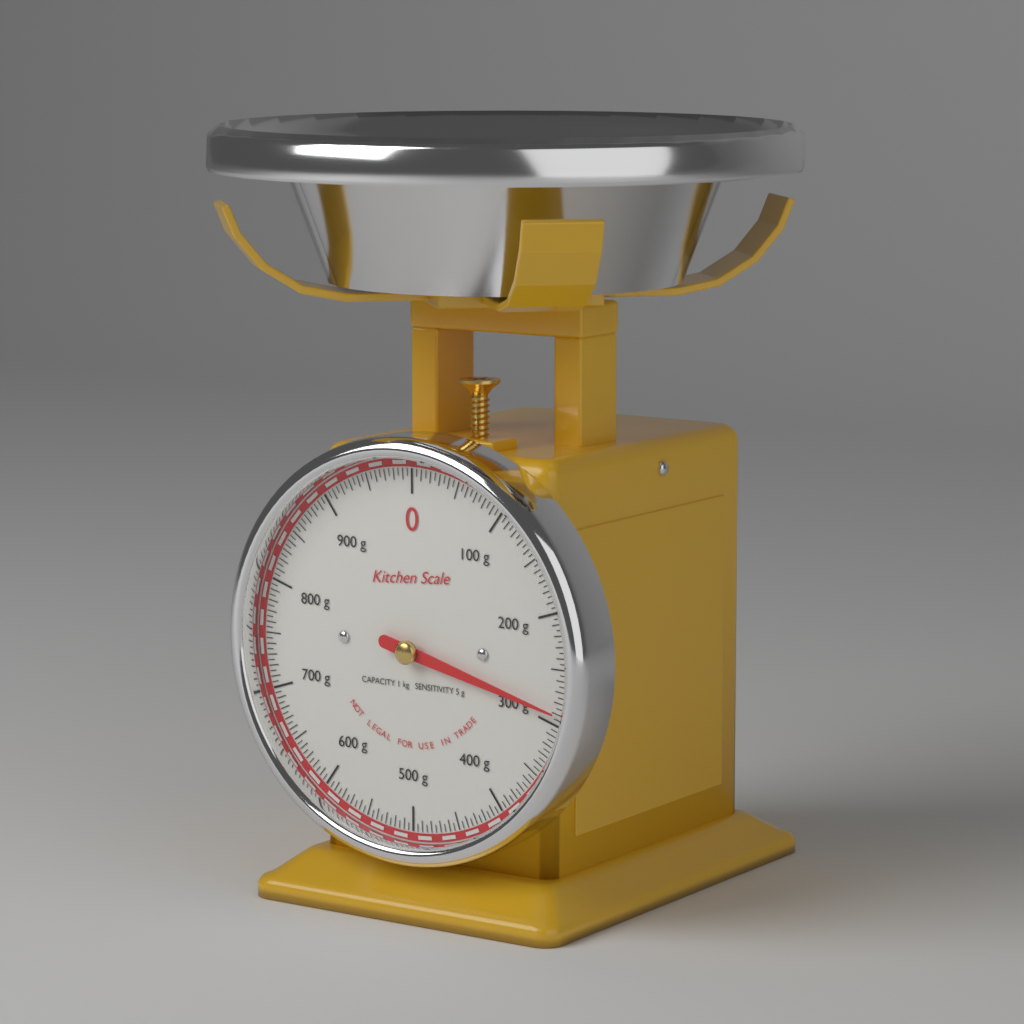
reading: 290 g
